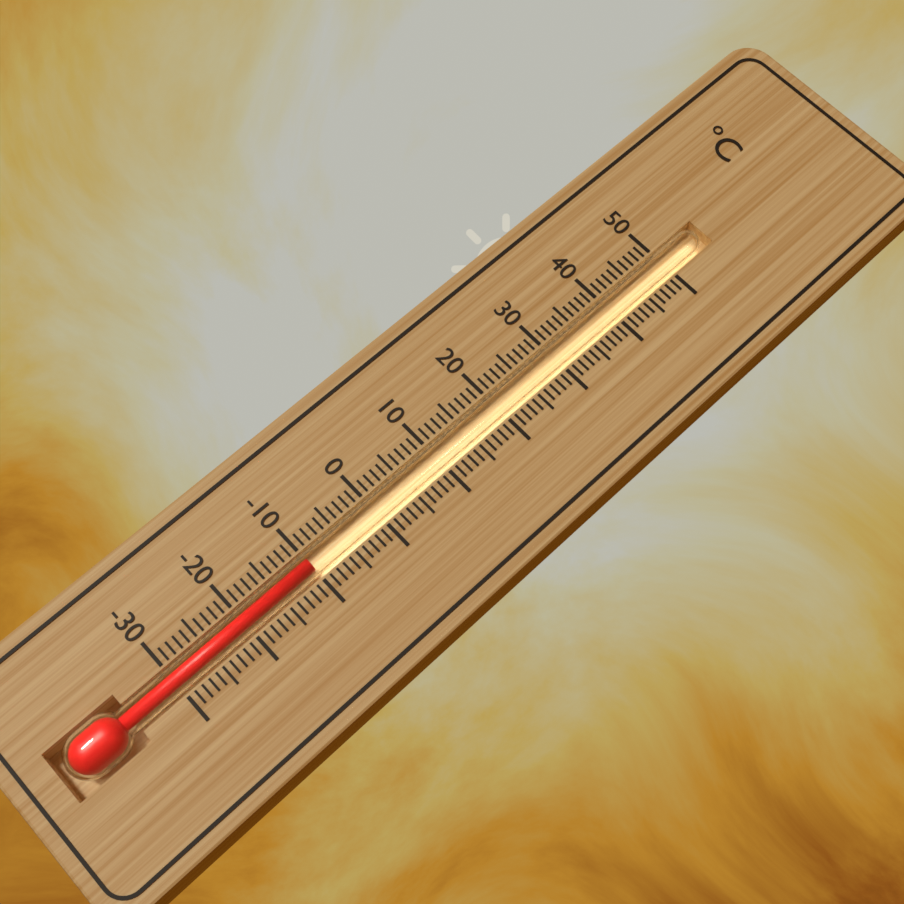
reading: -10 °C
